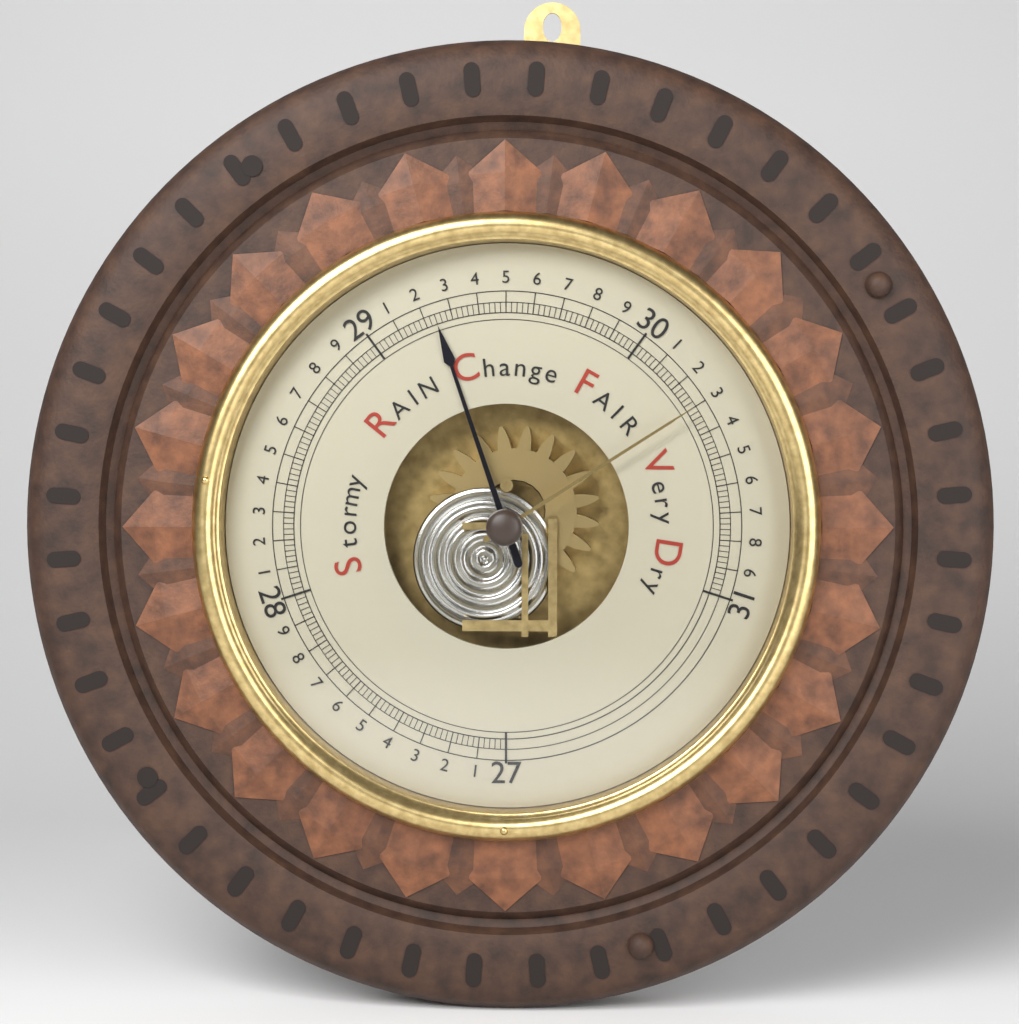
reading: 29.24 inHg
